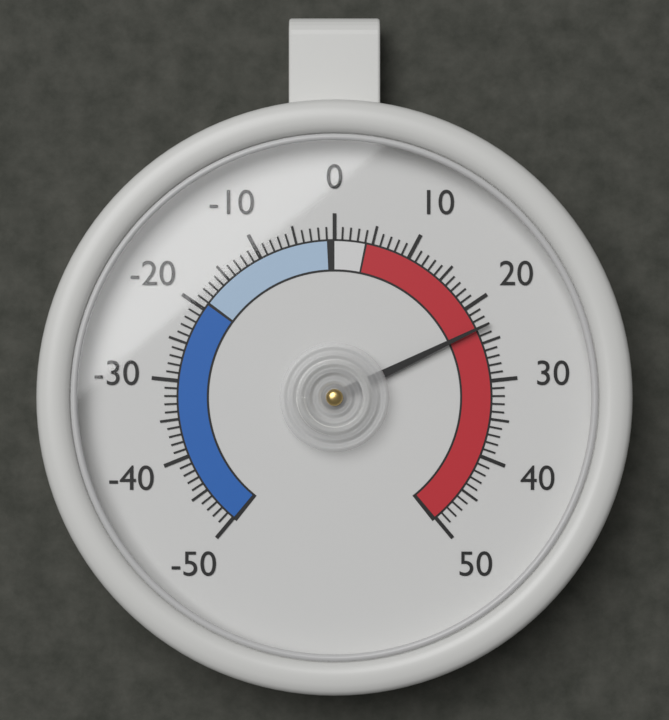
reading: 23 (no unit)
